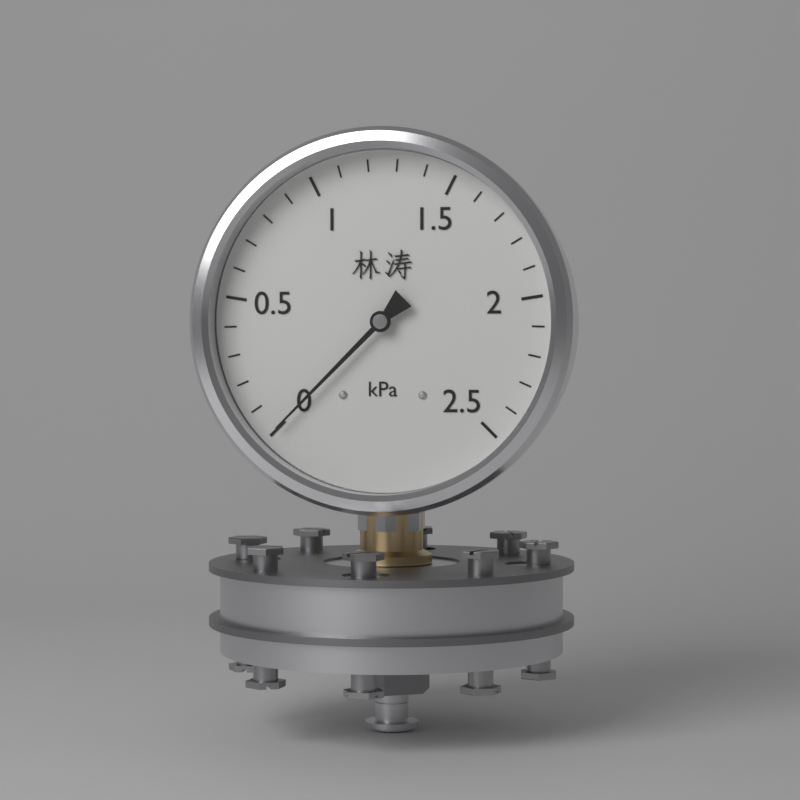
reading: 0.0 kPa
